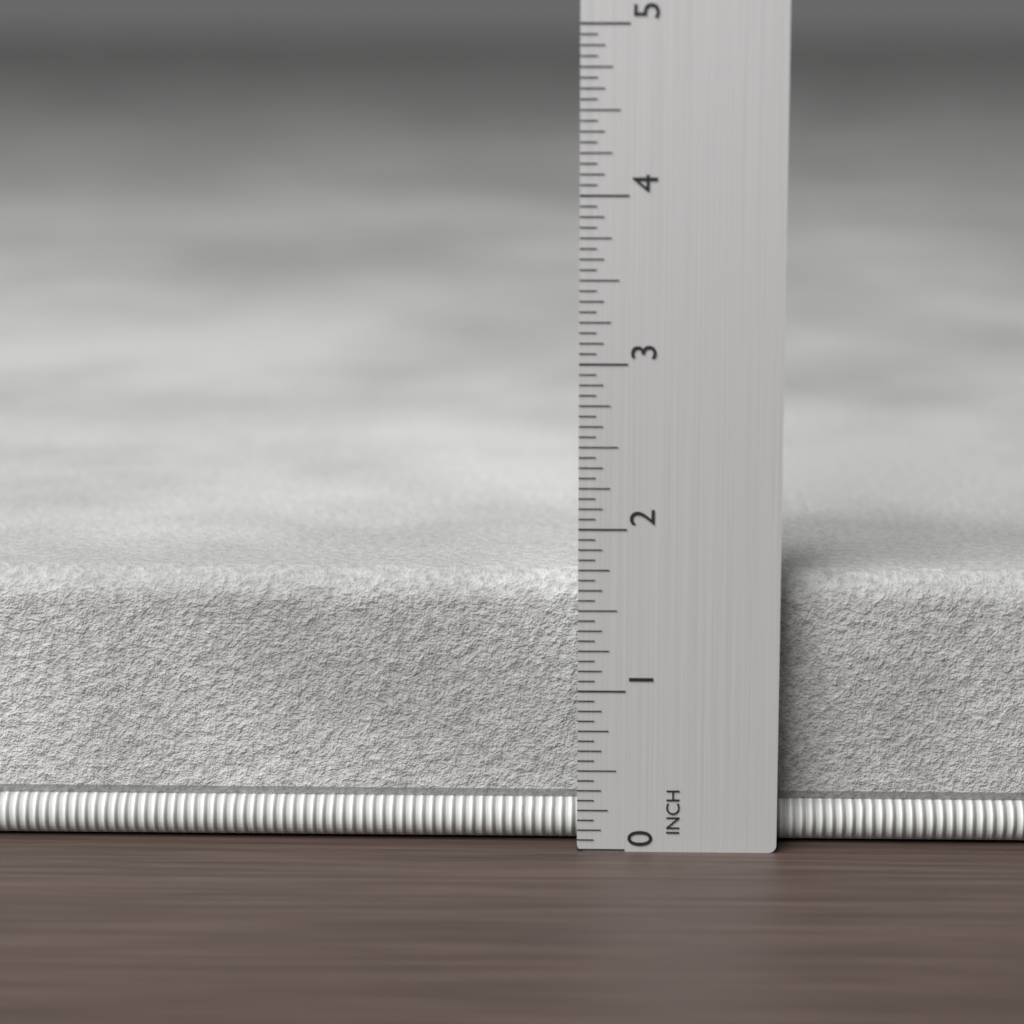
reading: 1.6875 in
